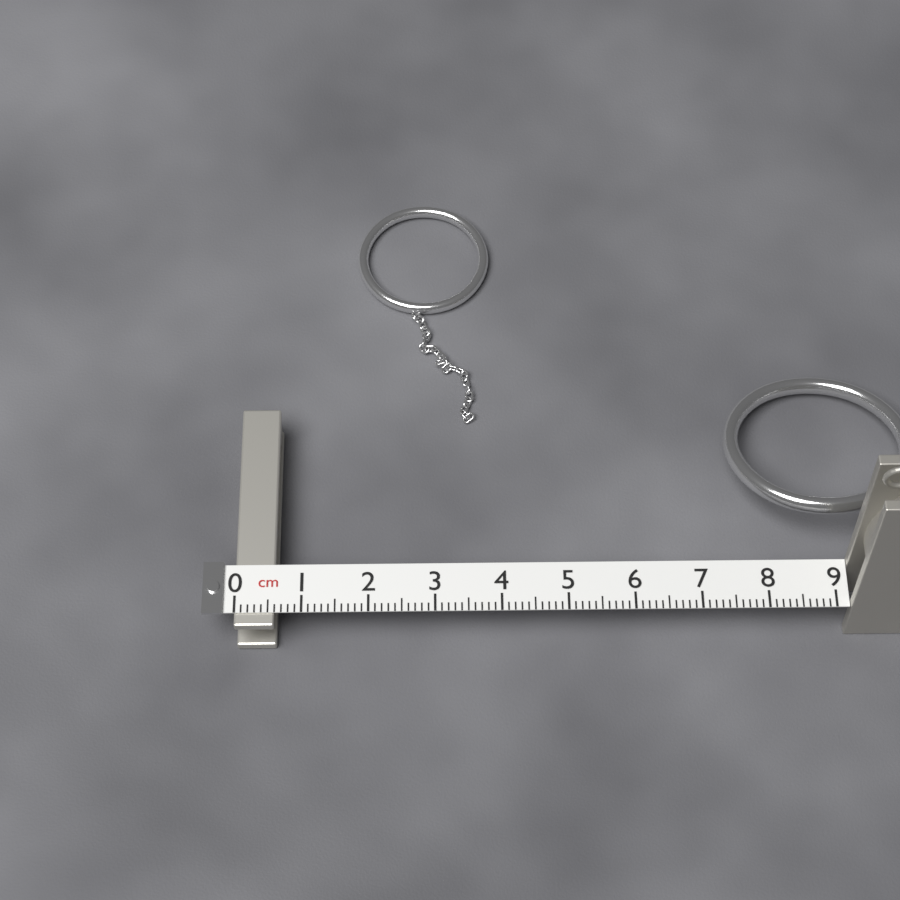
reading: 0.6 cm
